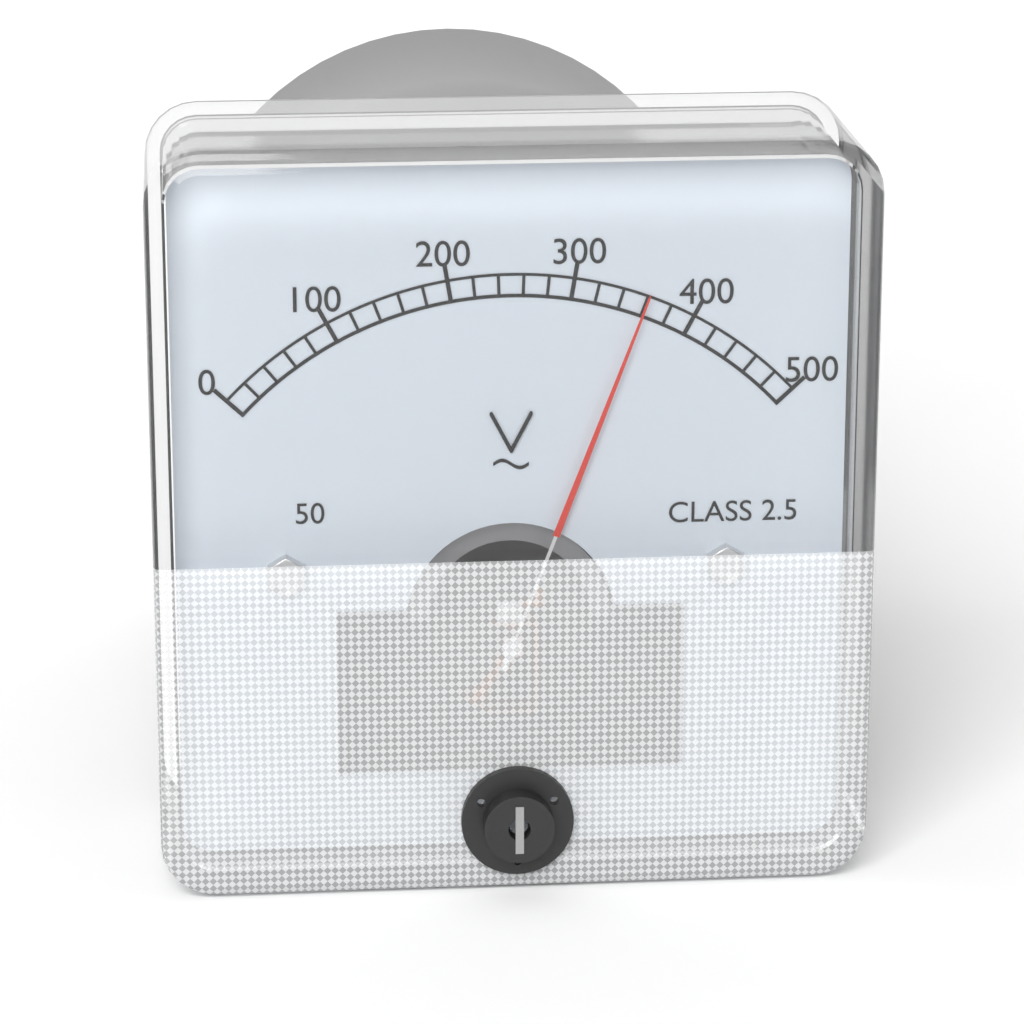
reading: 360 V
